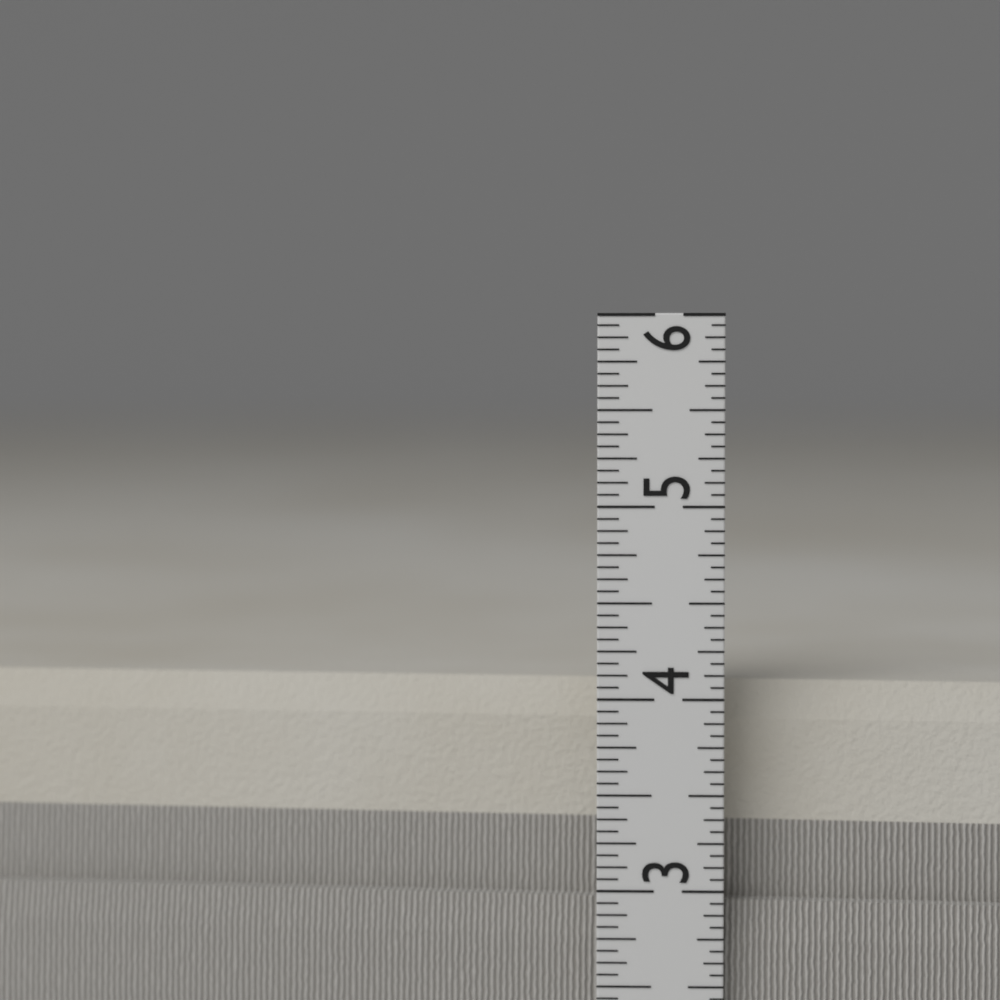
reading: 4.0625 in
